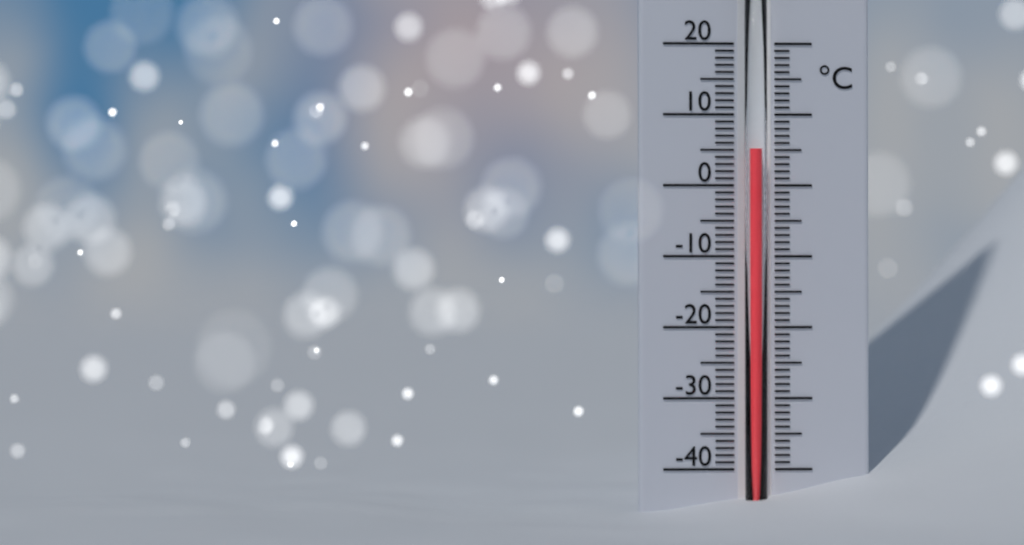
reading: 5 °C
